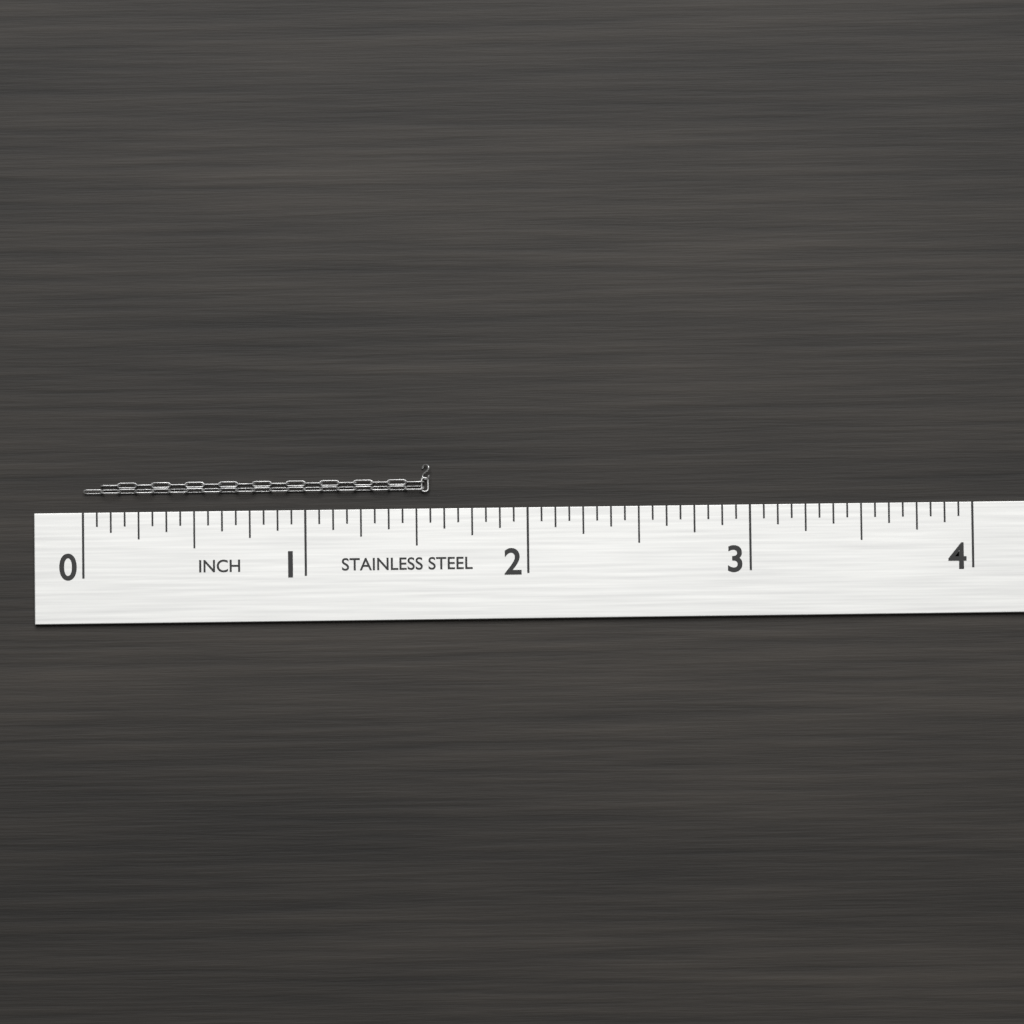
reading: 1.5625 in
